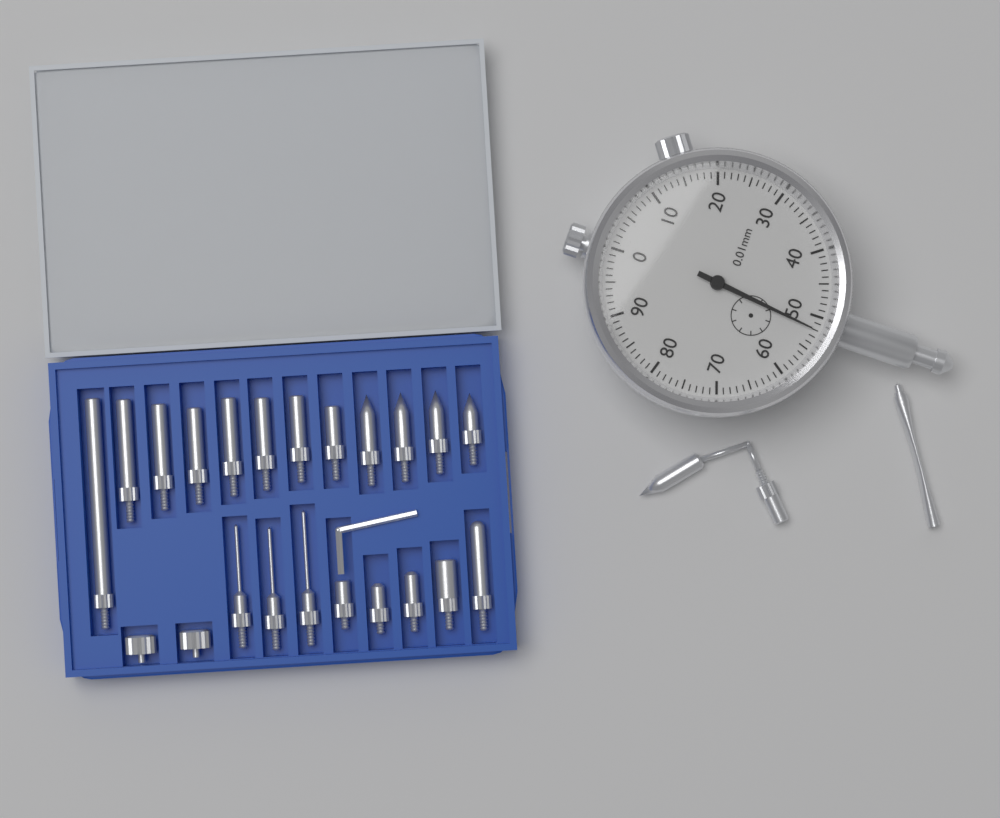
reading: 0.52 mm
